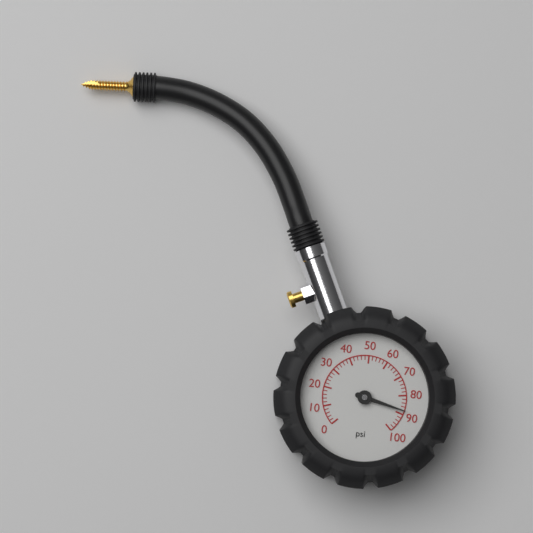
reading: 88 psi
